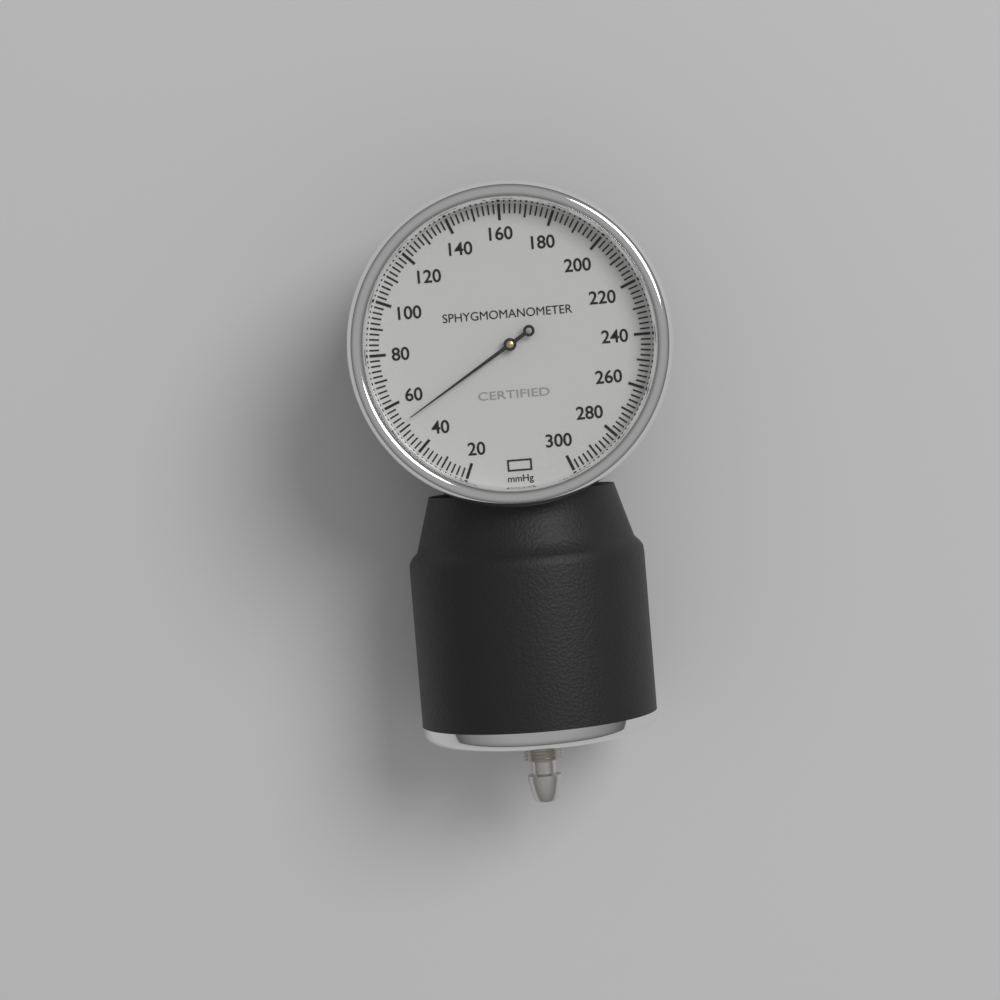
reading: 52 mmHg
